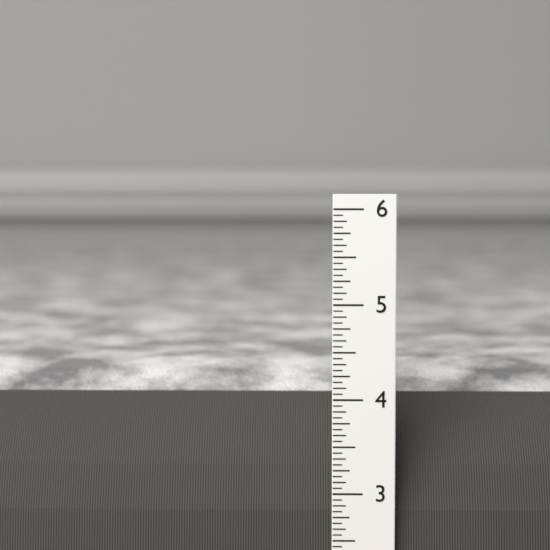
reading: 4.1875 in
